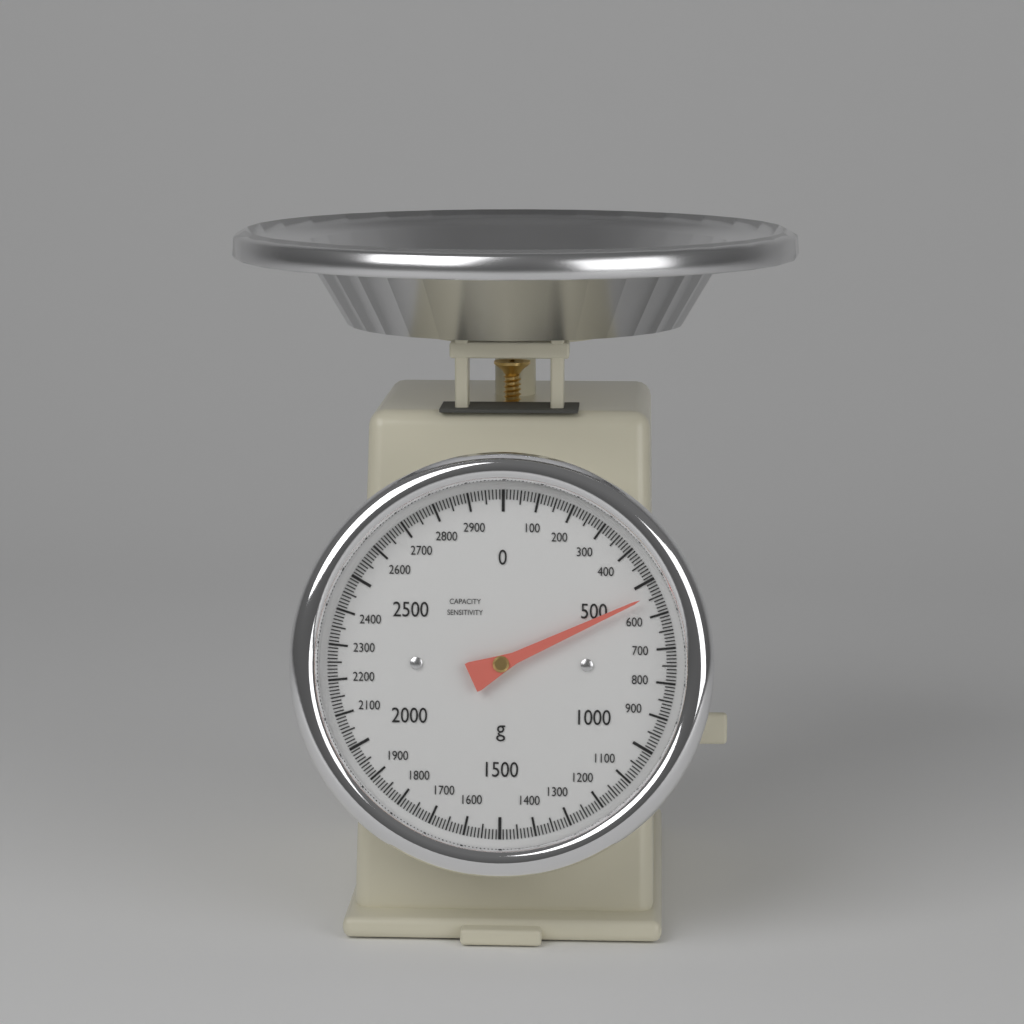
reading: 540 g
